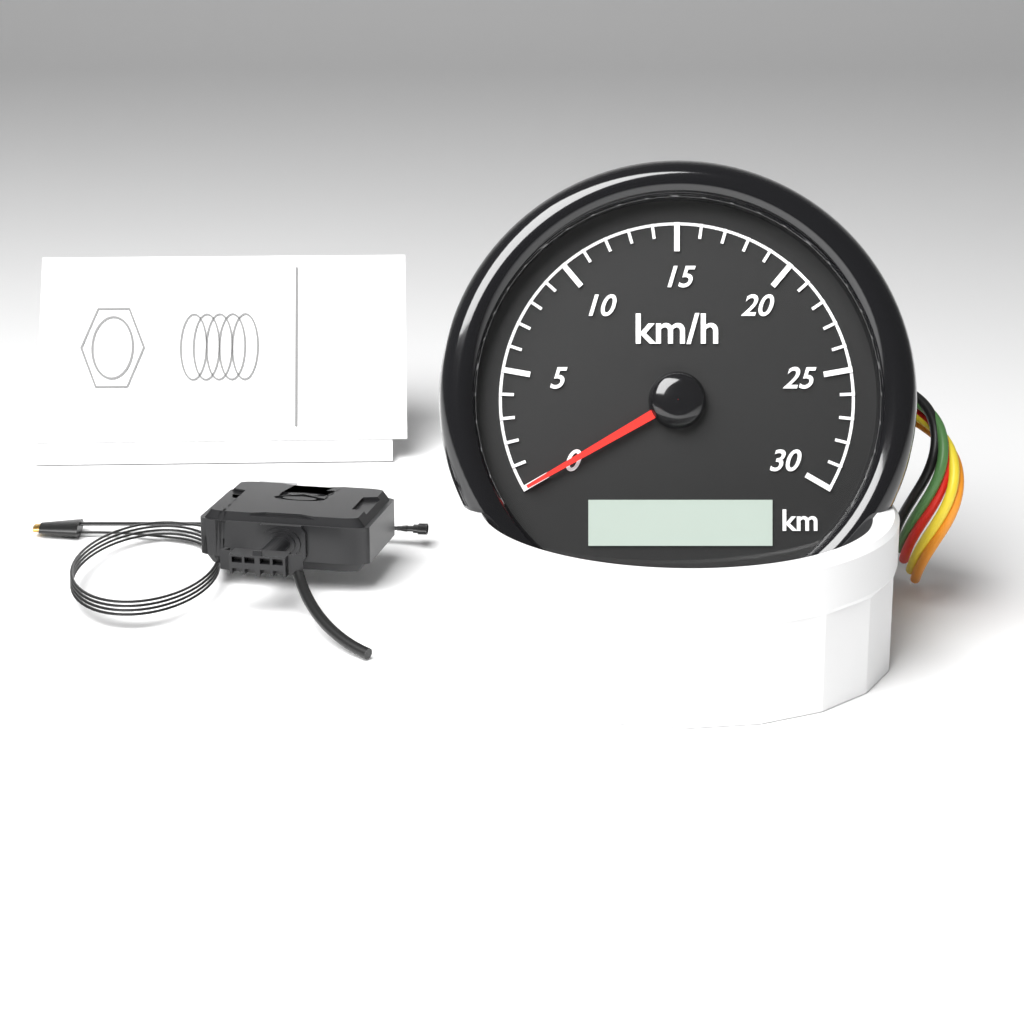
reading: 0 km/h
